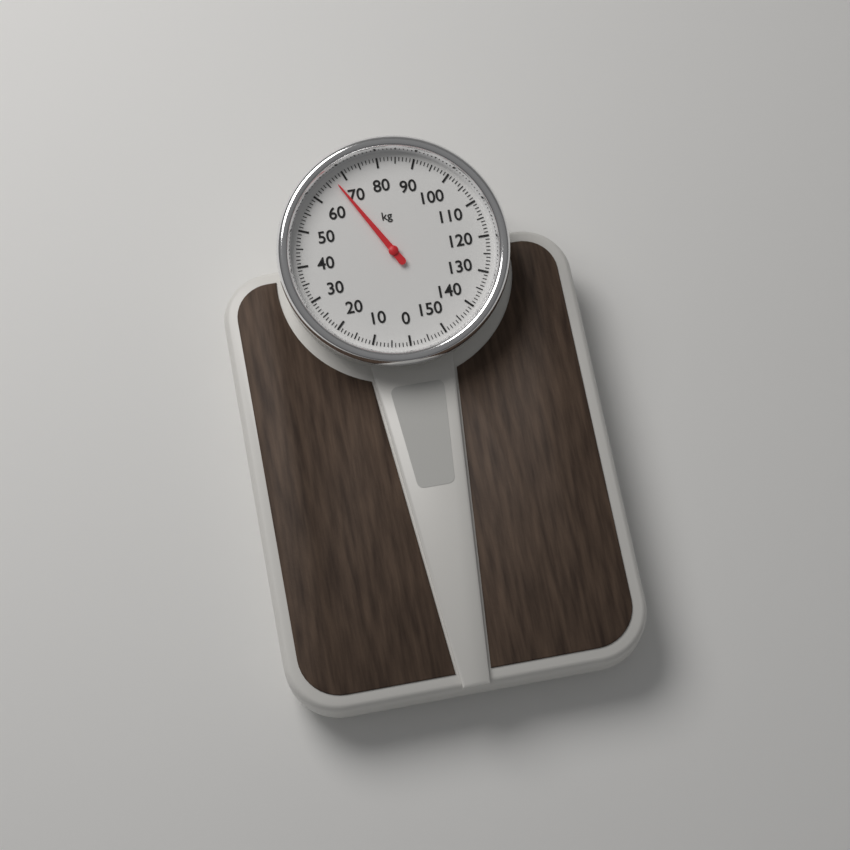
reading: 67 kg
